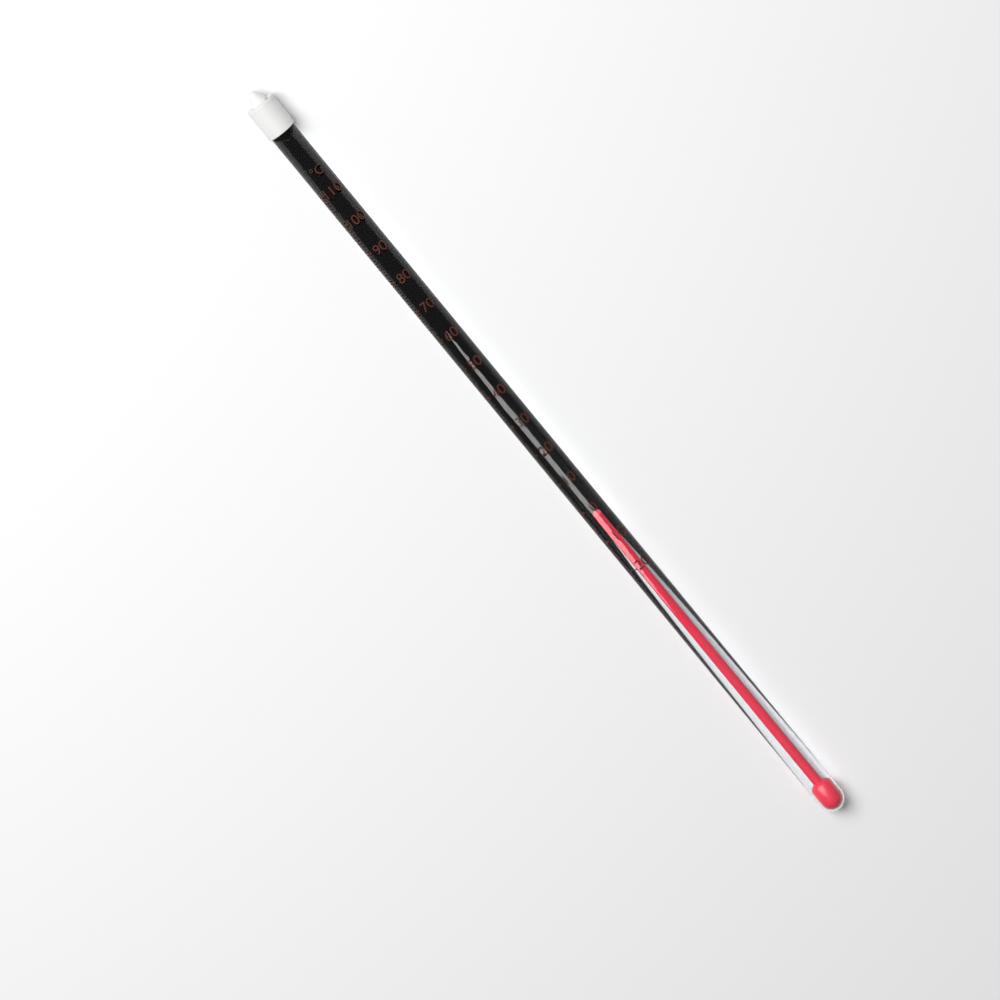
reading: -4 °C
